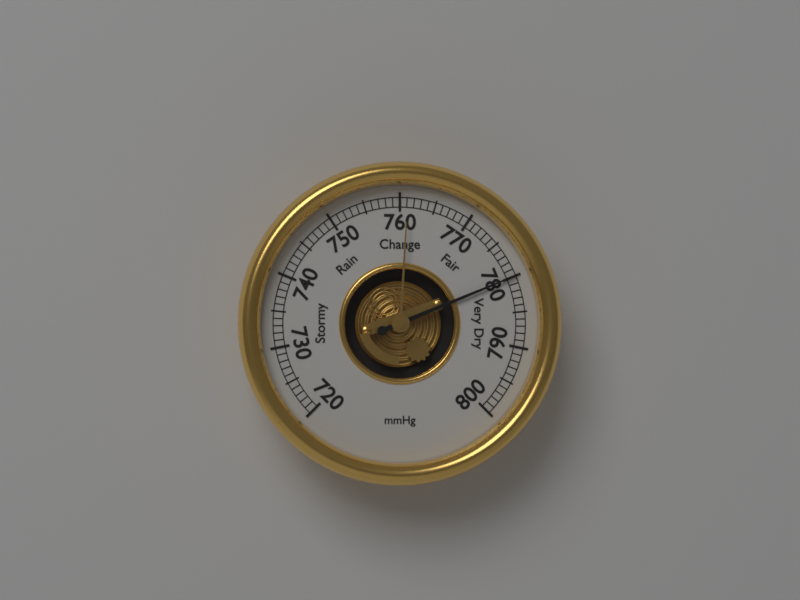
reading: 780 mmHg
